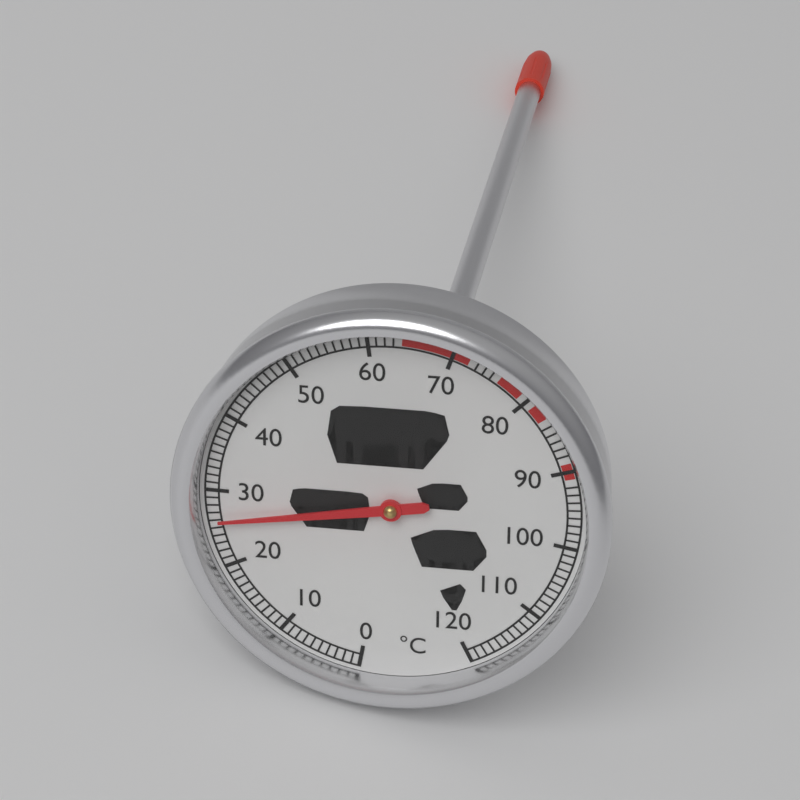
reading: 26 °C
